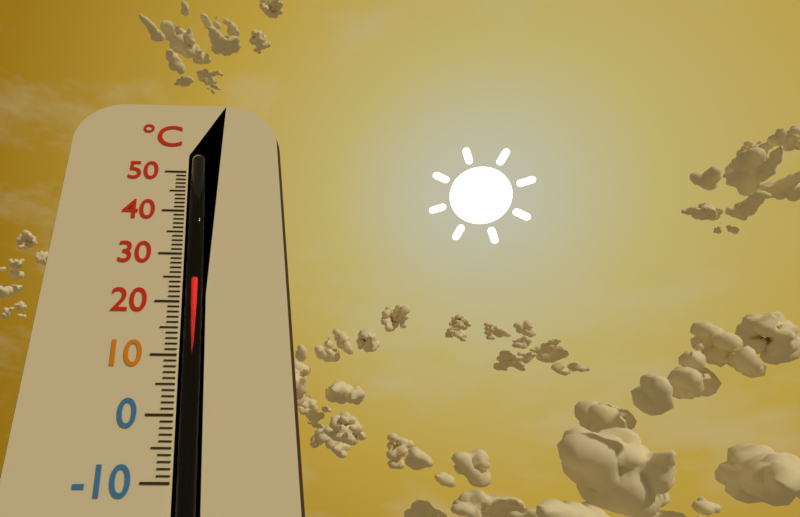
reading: 25 °C
